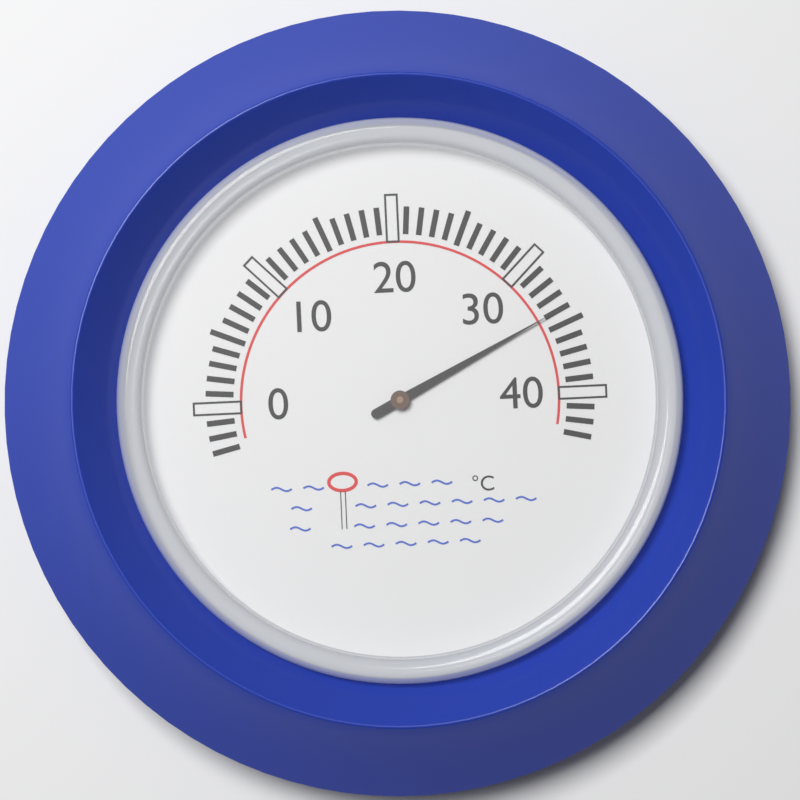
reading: 34 °C
